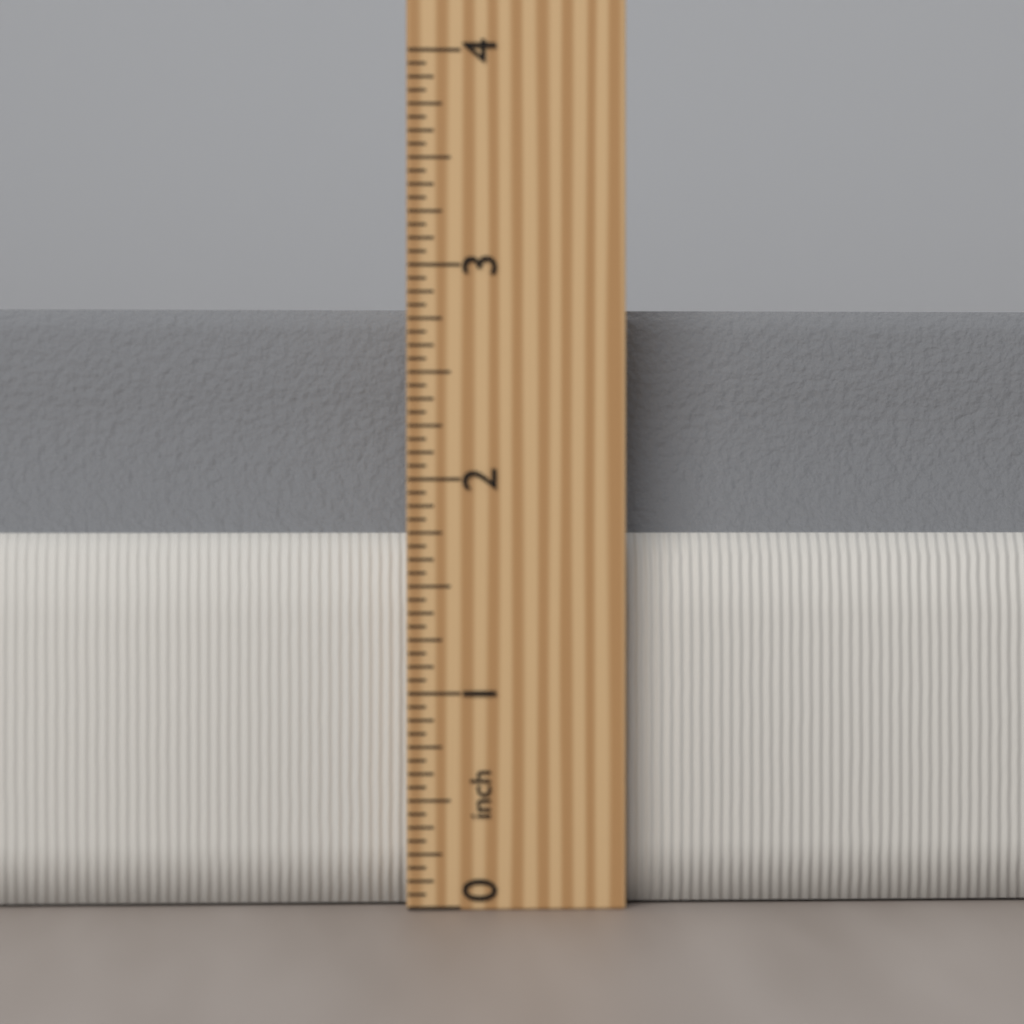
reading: 2.8125 inch
